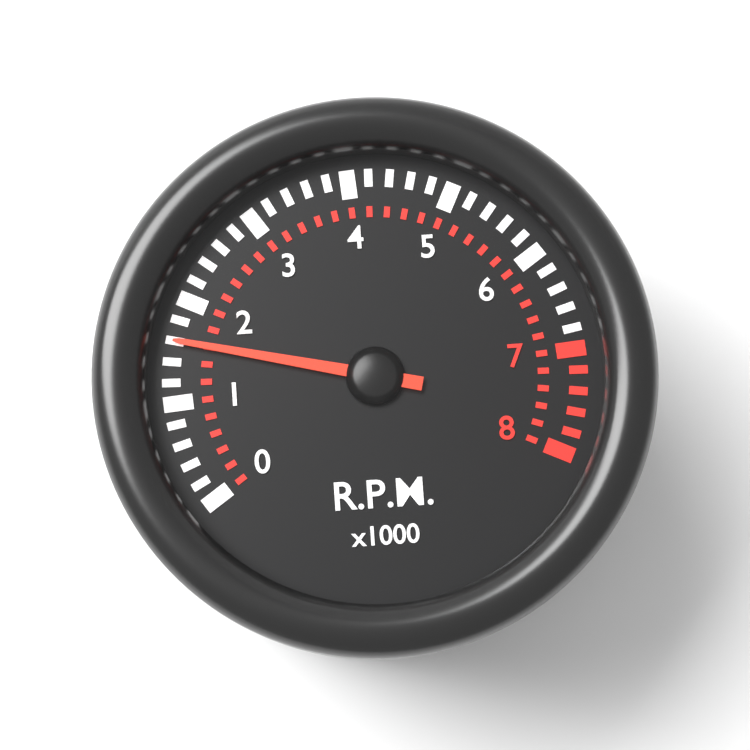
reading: 1.6 x1000 RPM
